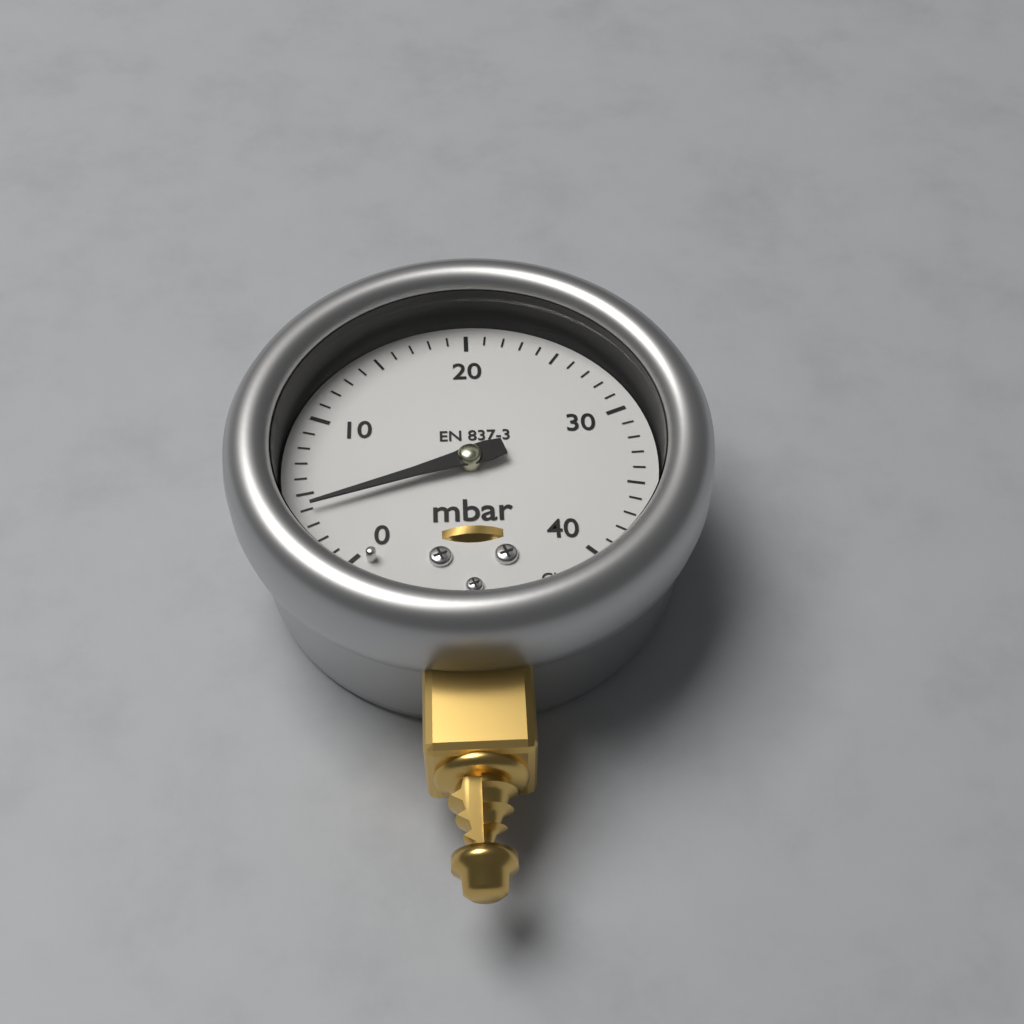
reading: 4 mbar
